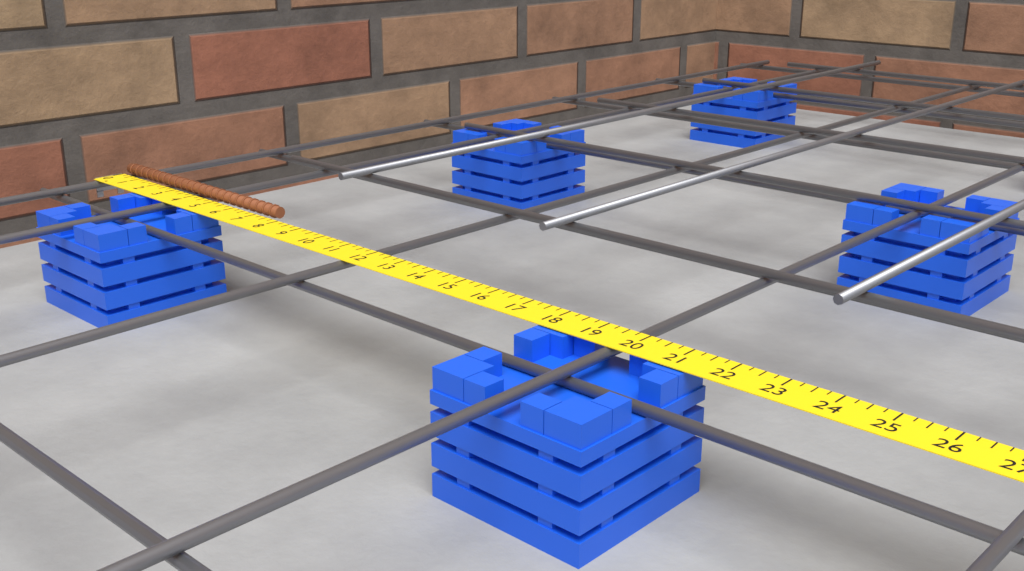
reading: 7.75 in
